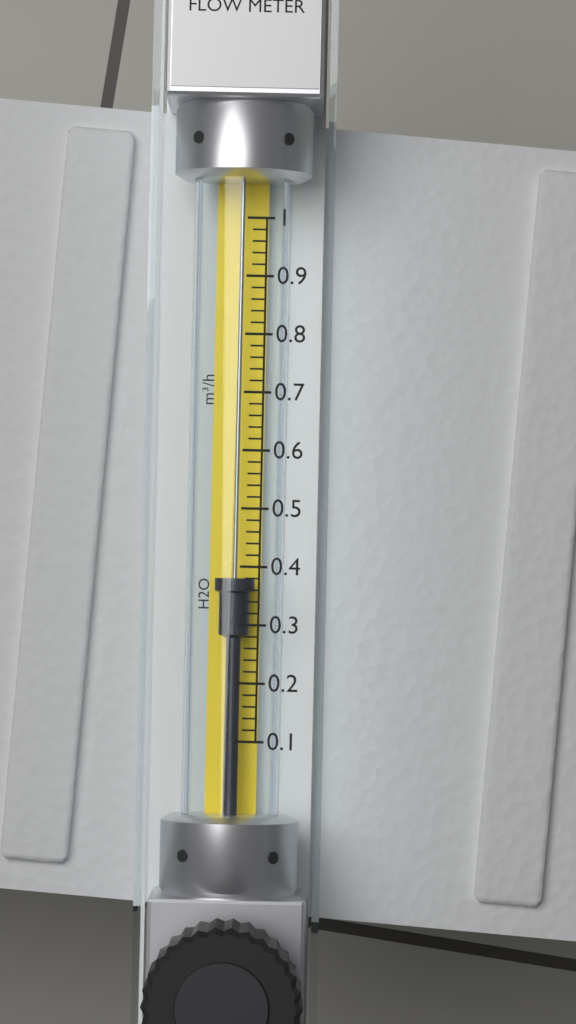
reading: 0.38 m³/h
